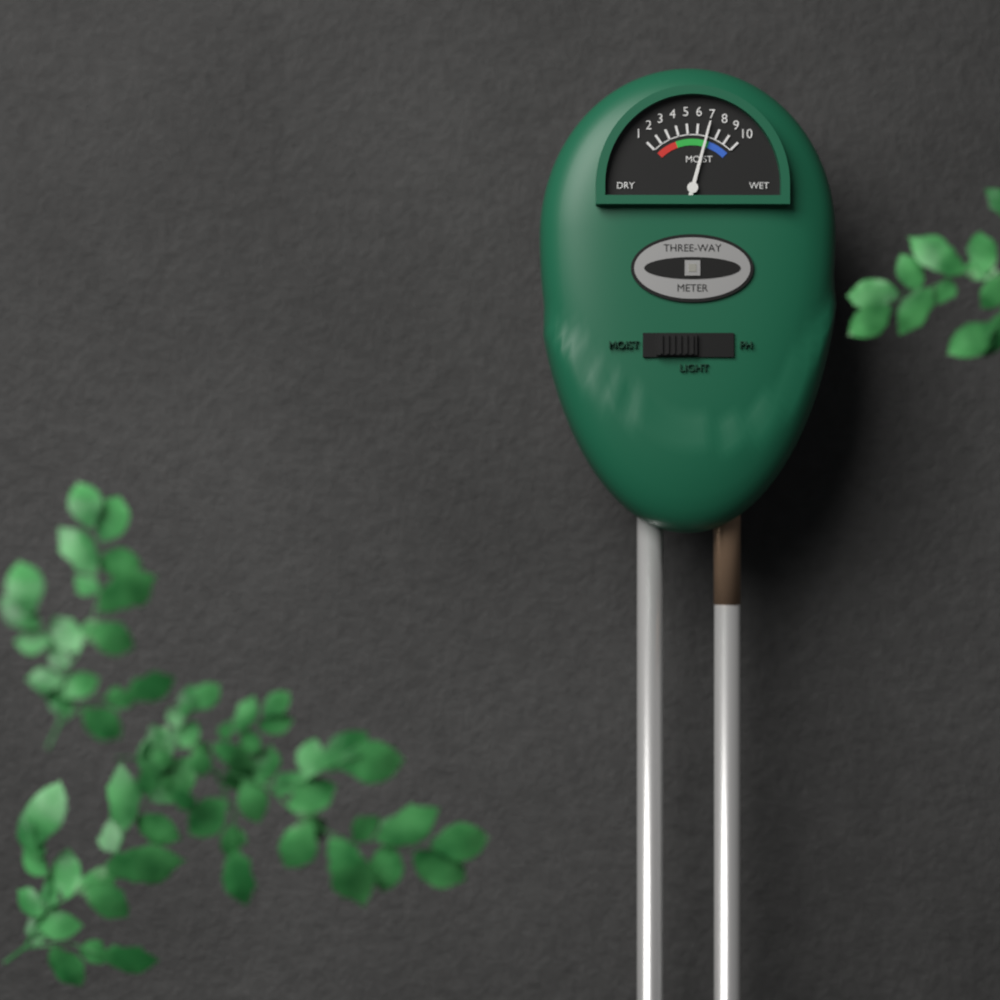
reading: 7 (no unit)
